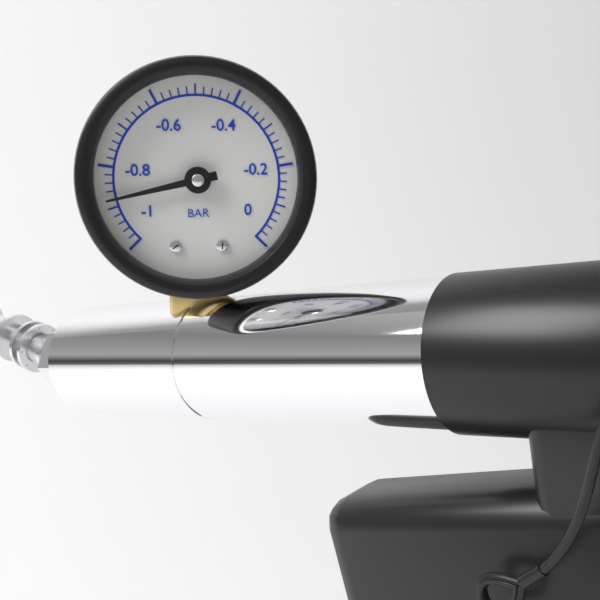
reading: -0.88 bar
